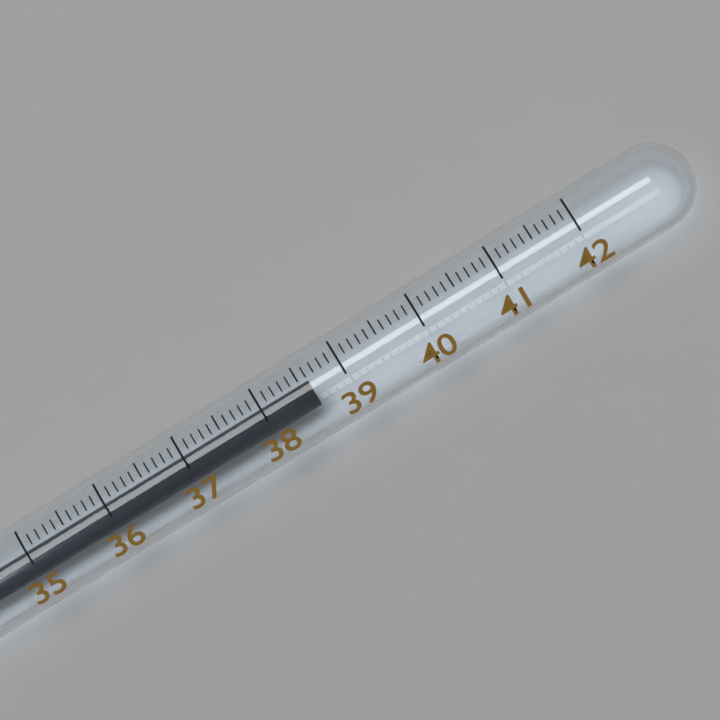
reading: 38.6 (no unit)
